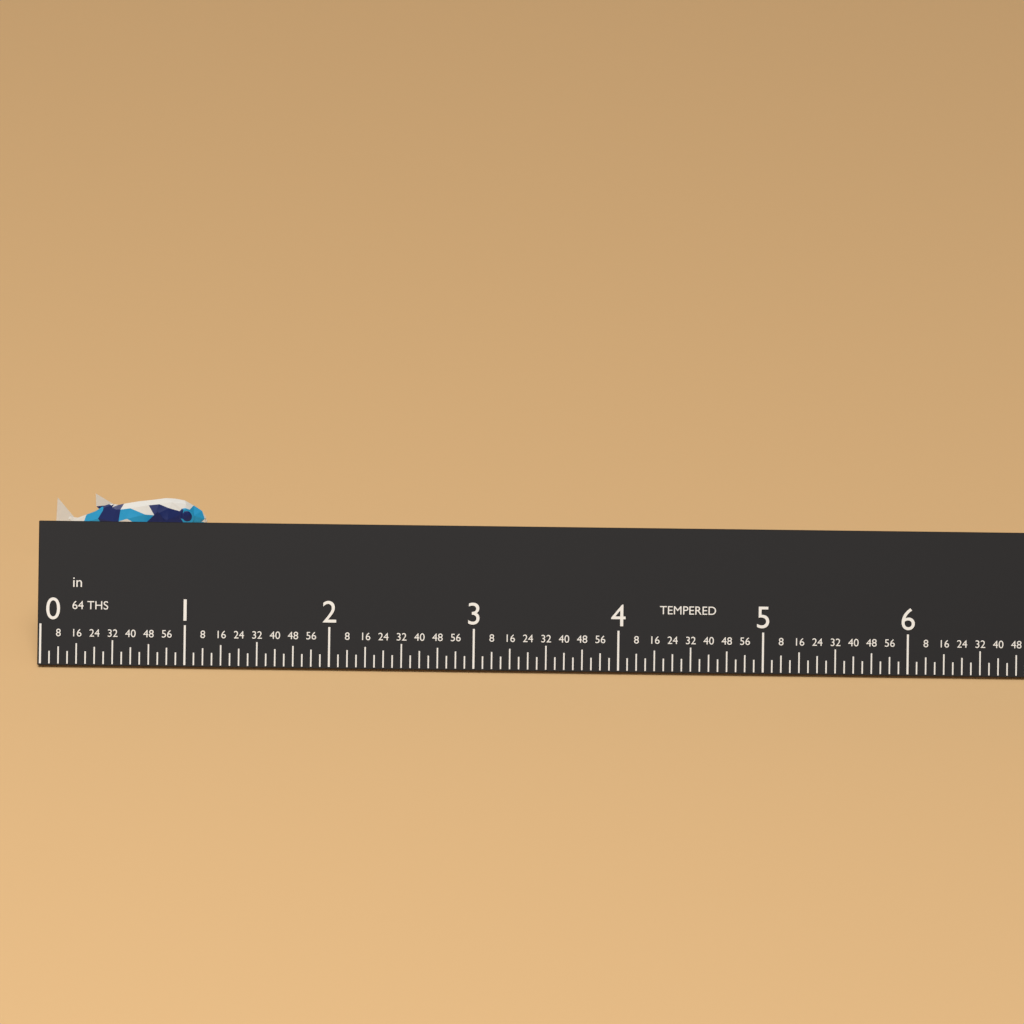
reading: 1.0625 in
